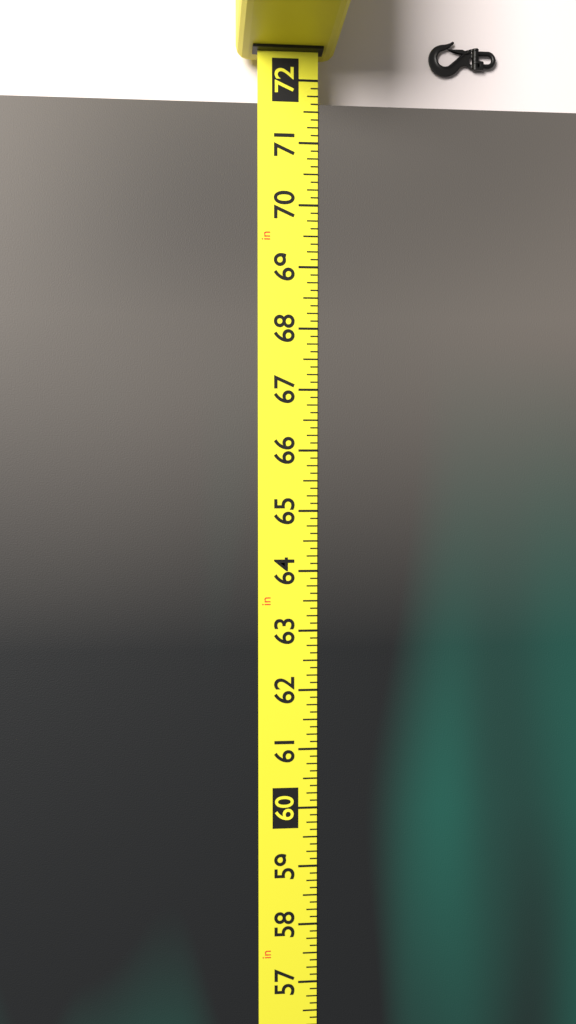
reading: 71.625 in
